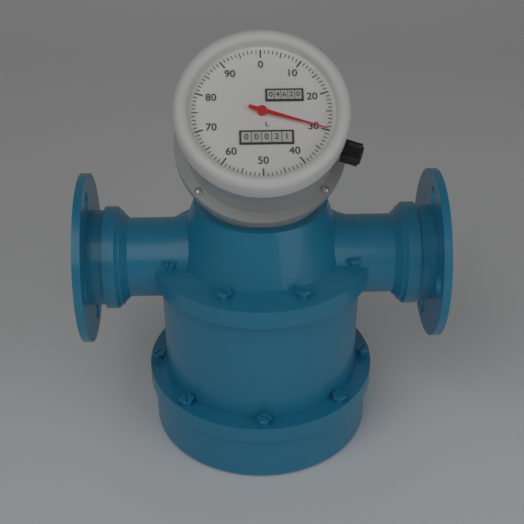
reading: 30 L
